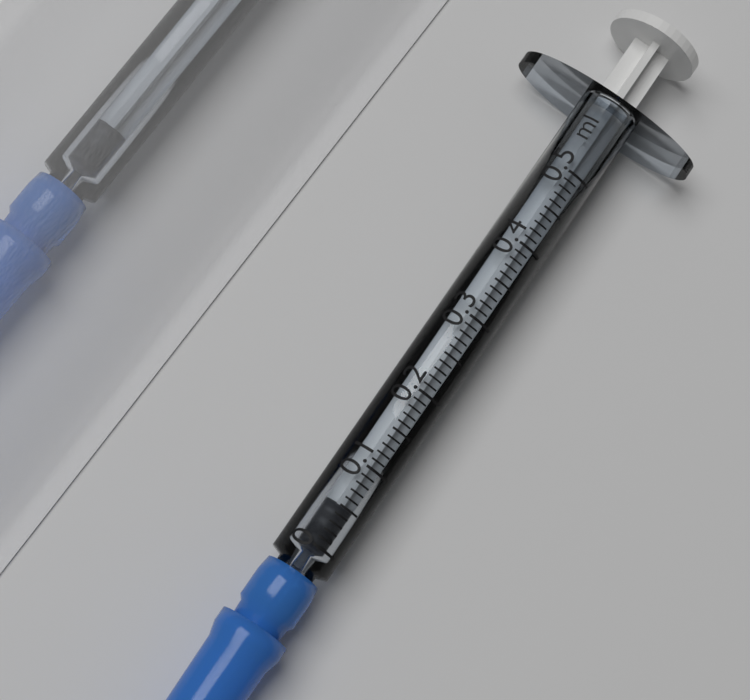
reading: 0.00 ml
